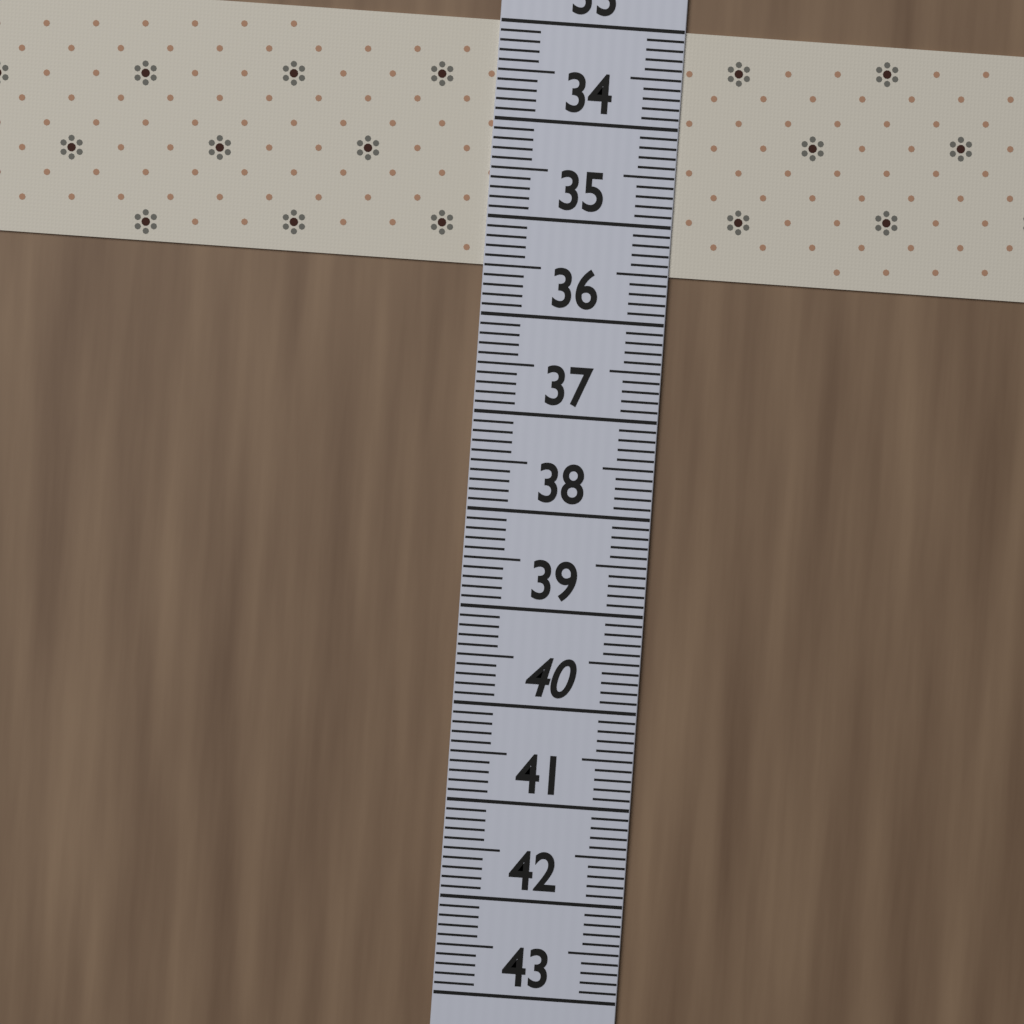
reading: 35.5 (no unit)
